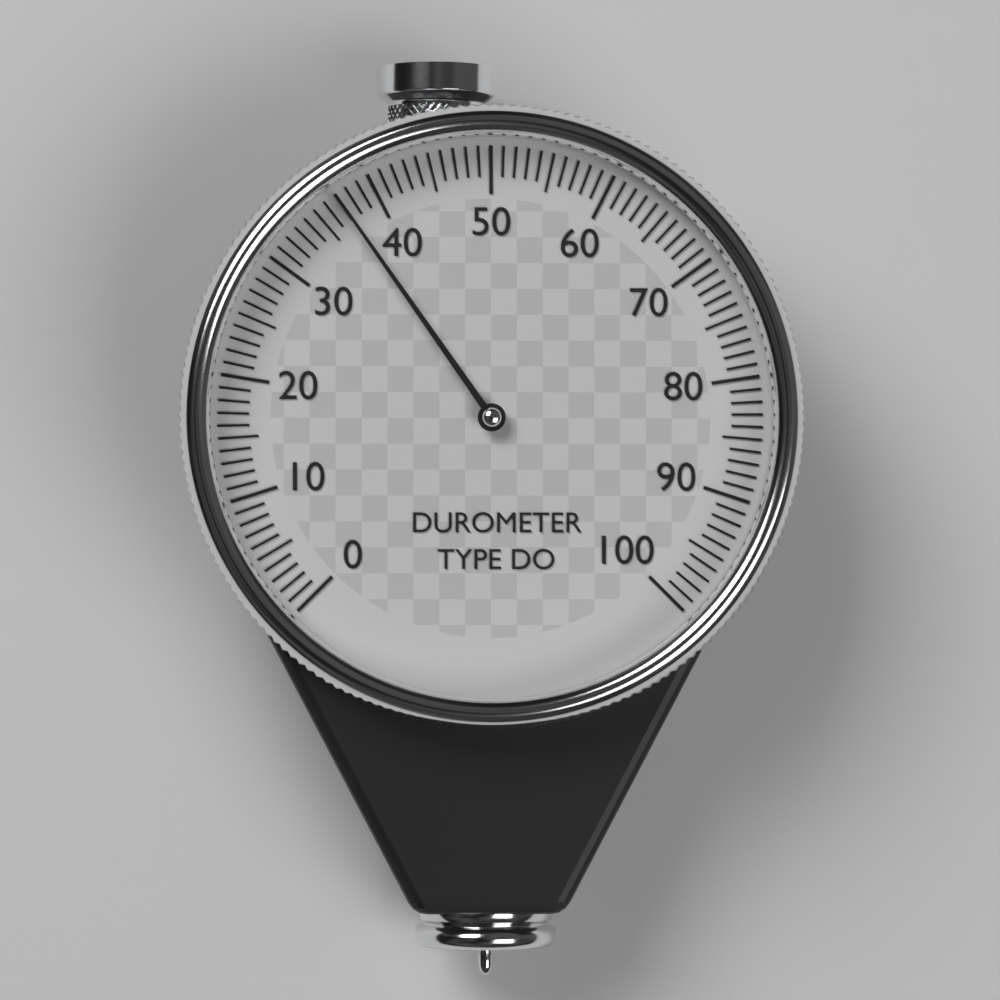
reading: 37 (no unit)
